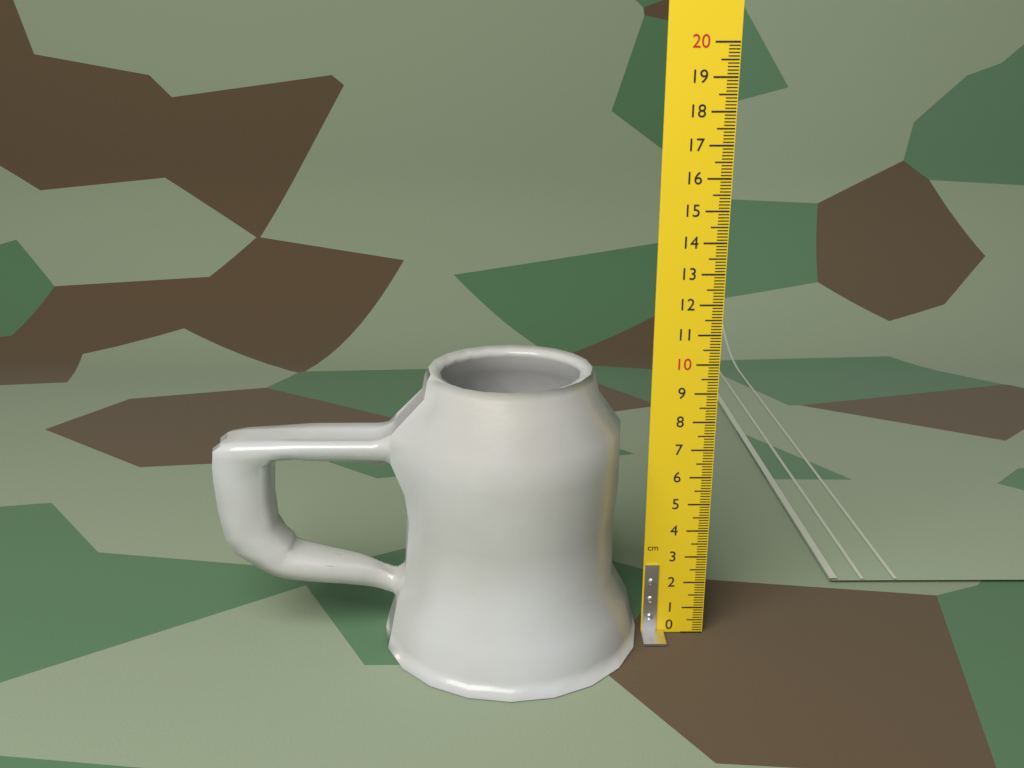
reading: 9.8 cm
